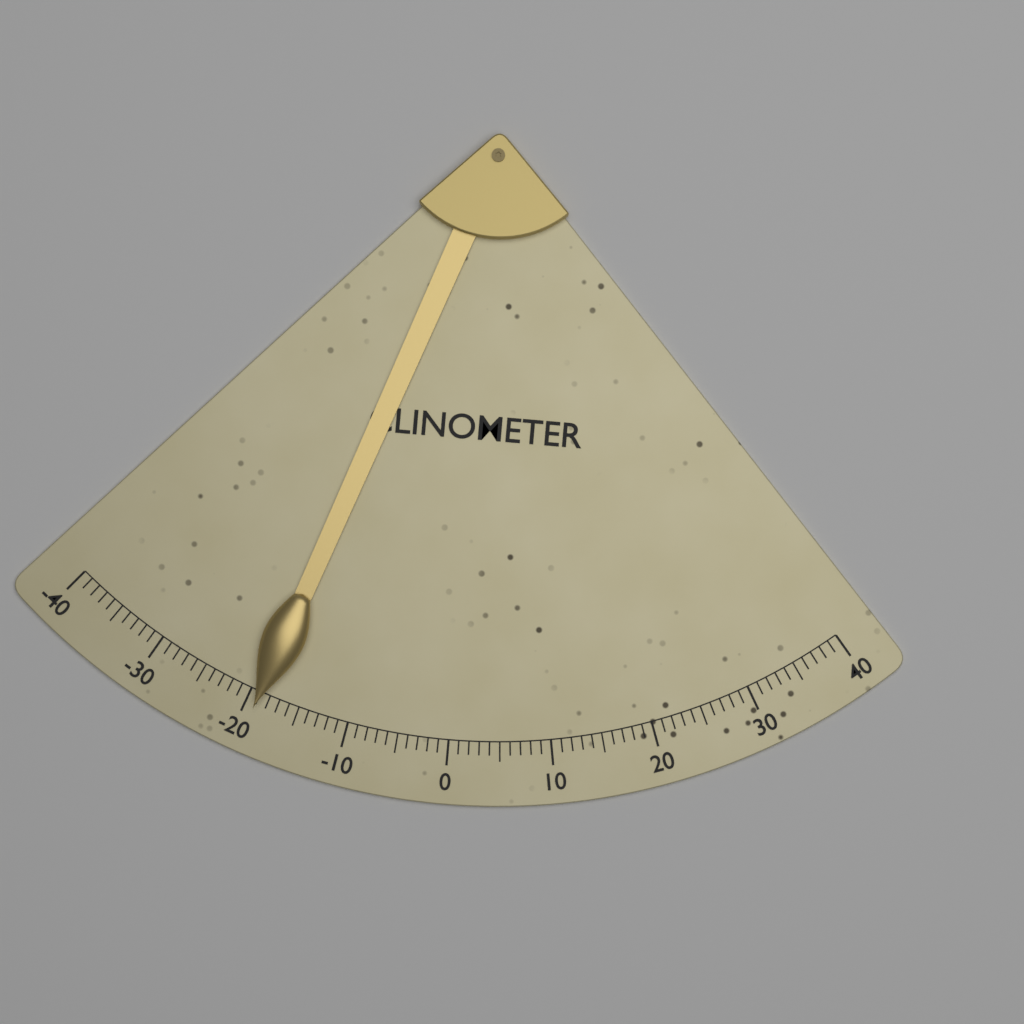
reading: -19 (no unit)
